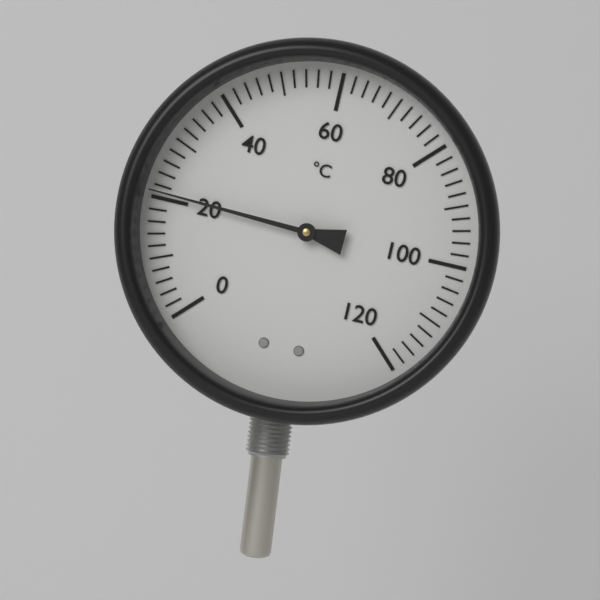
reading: 21 °C
